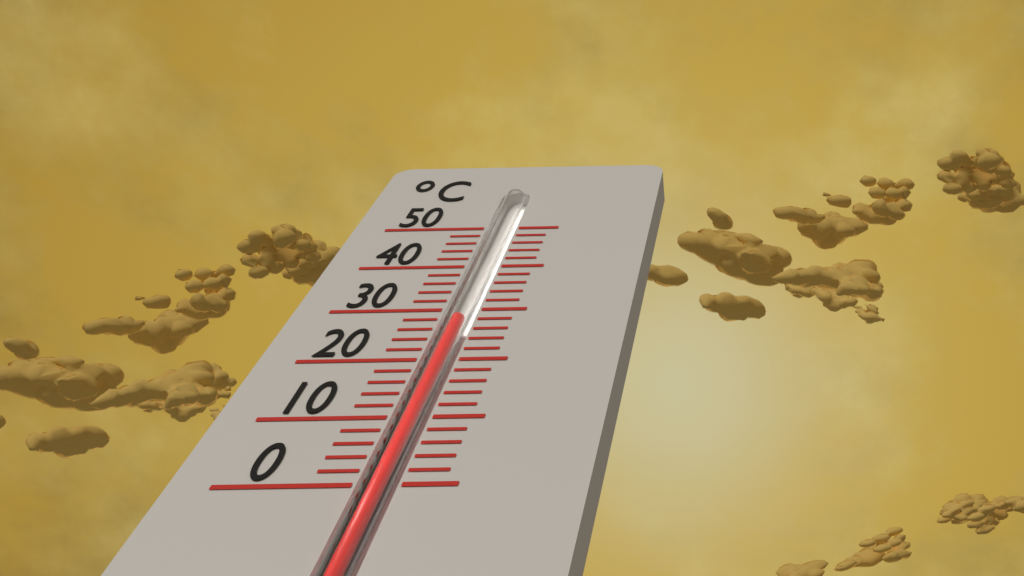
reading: 28 °C
